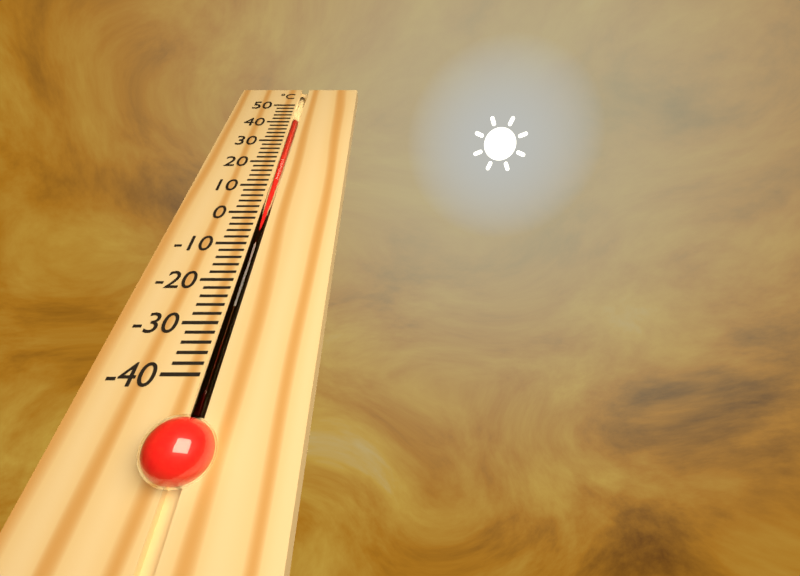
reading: 40 °C
